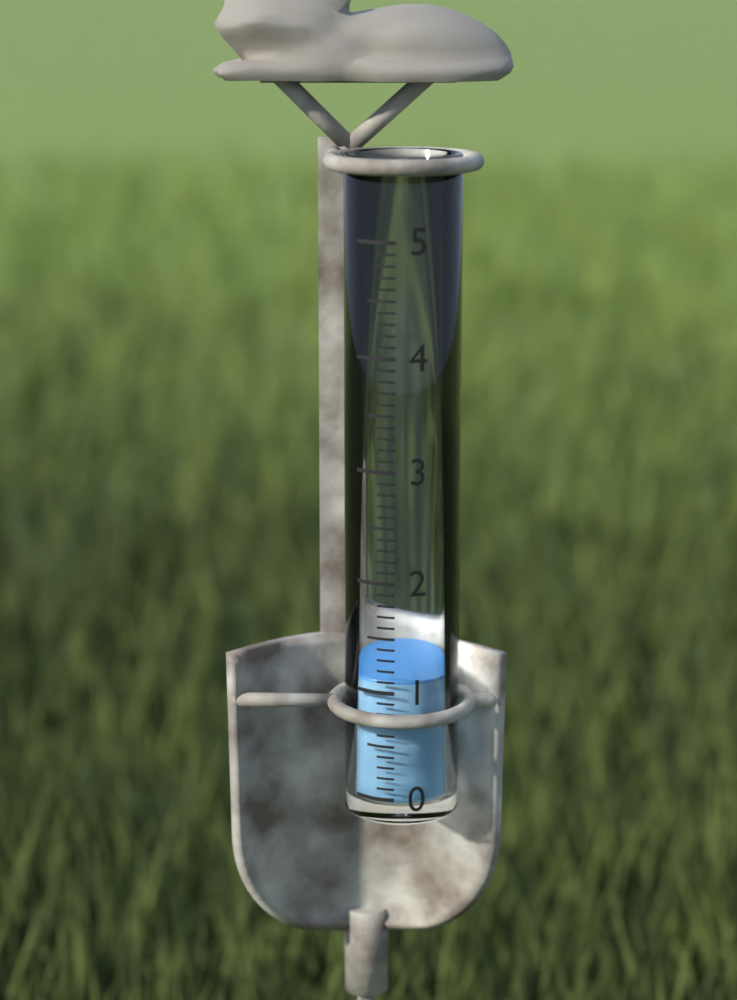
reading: 1.1 (no unit)
